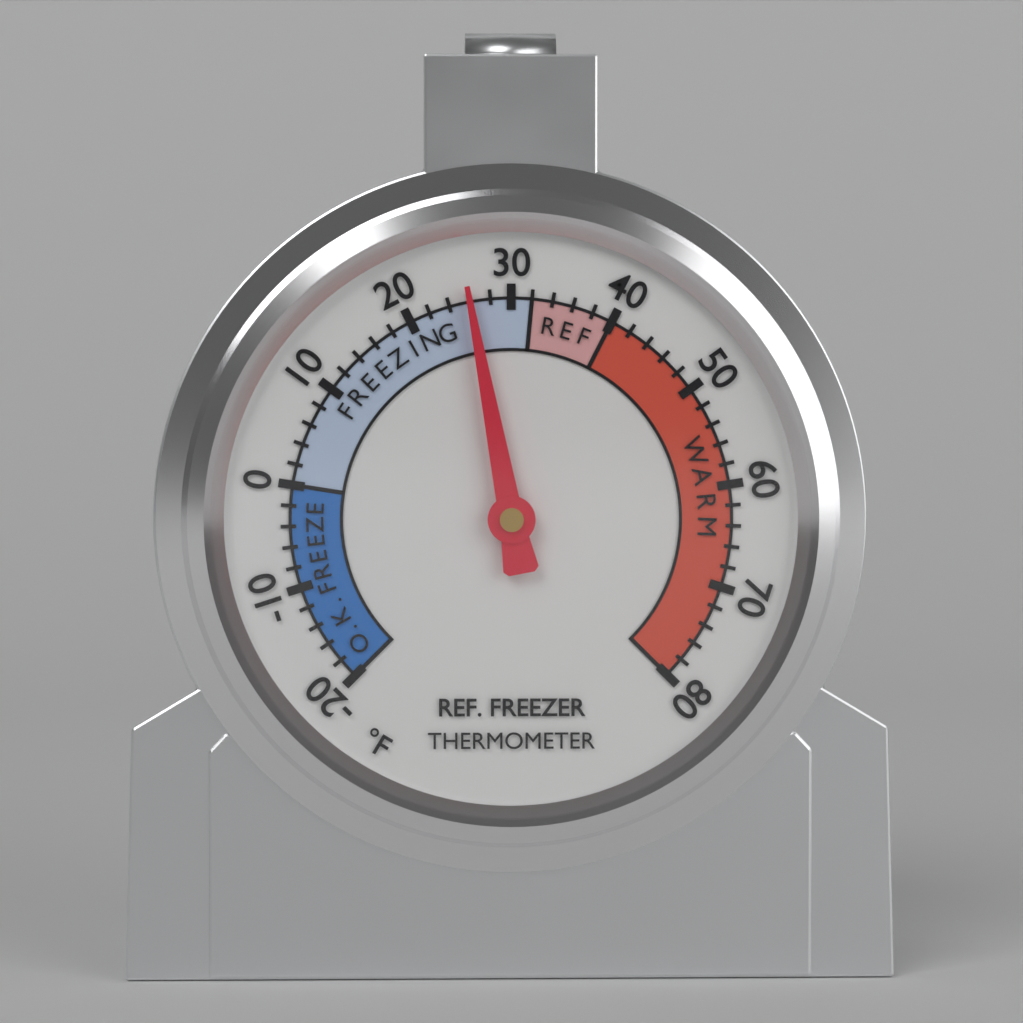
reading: 26 °F
